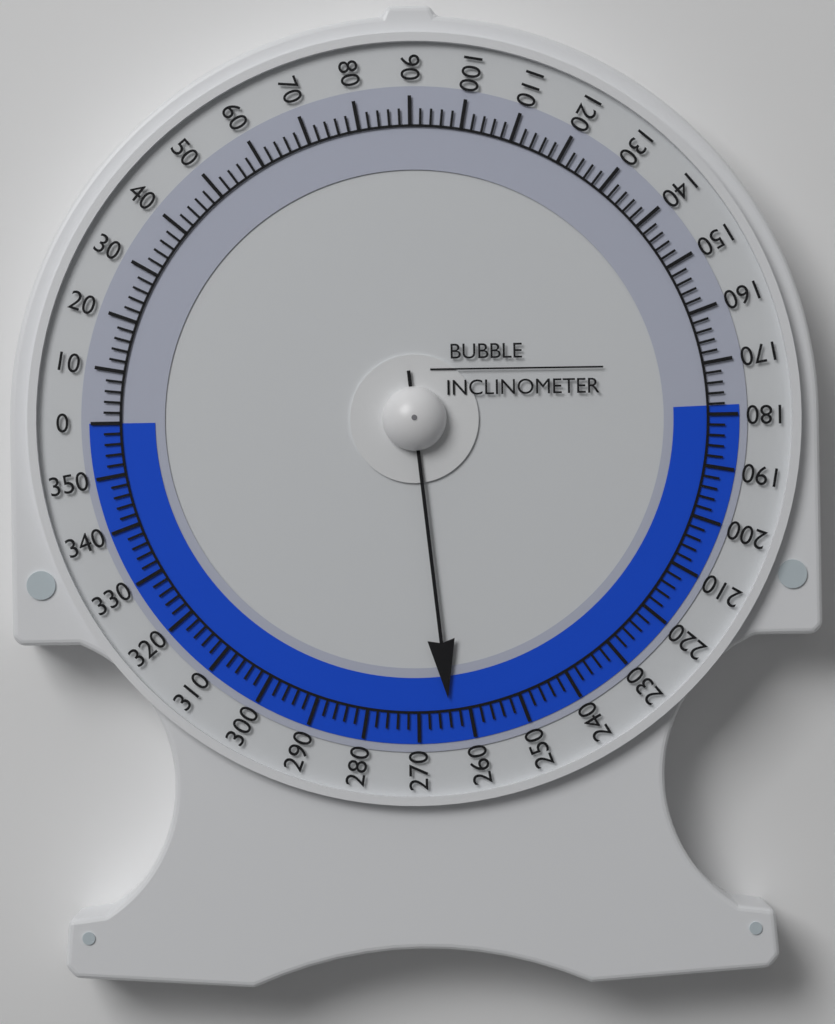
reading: 264 (no unit)
